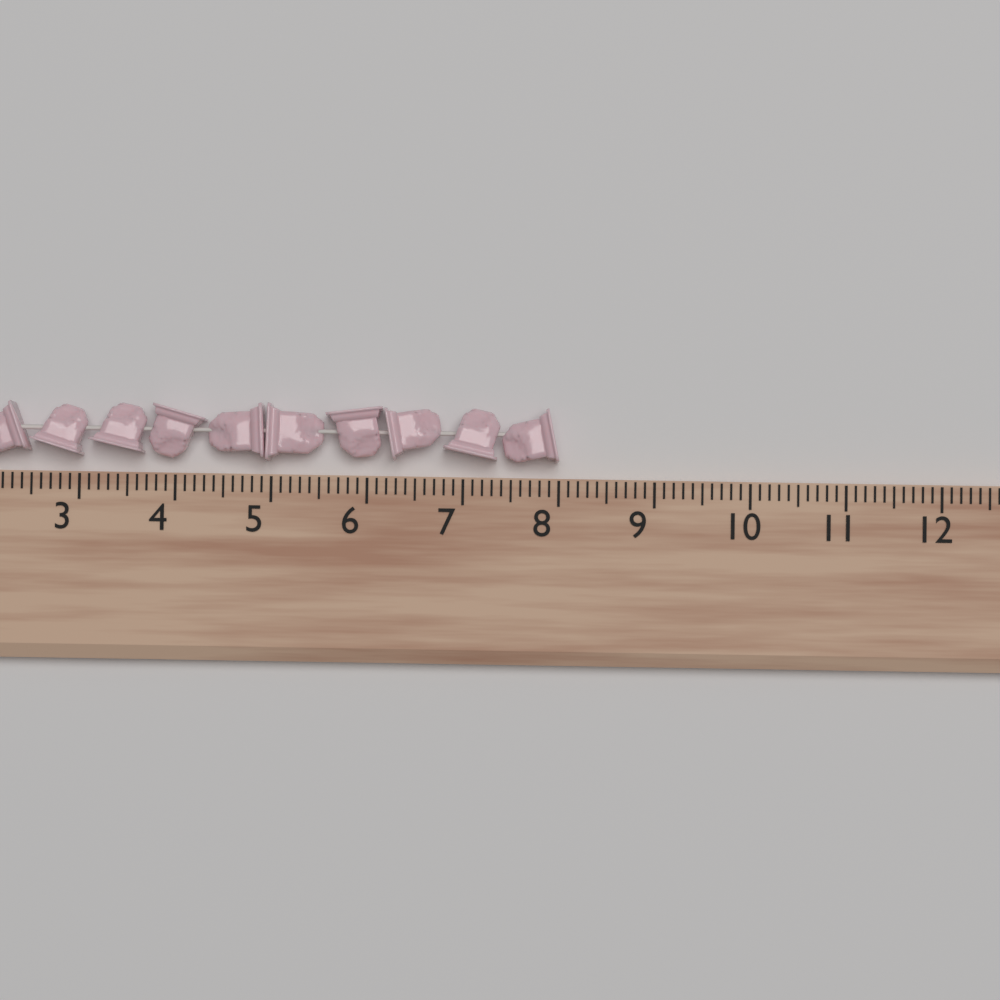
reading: 8.0 (no unit)
